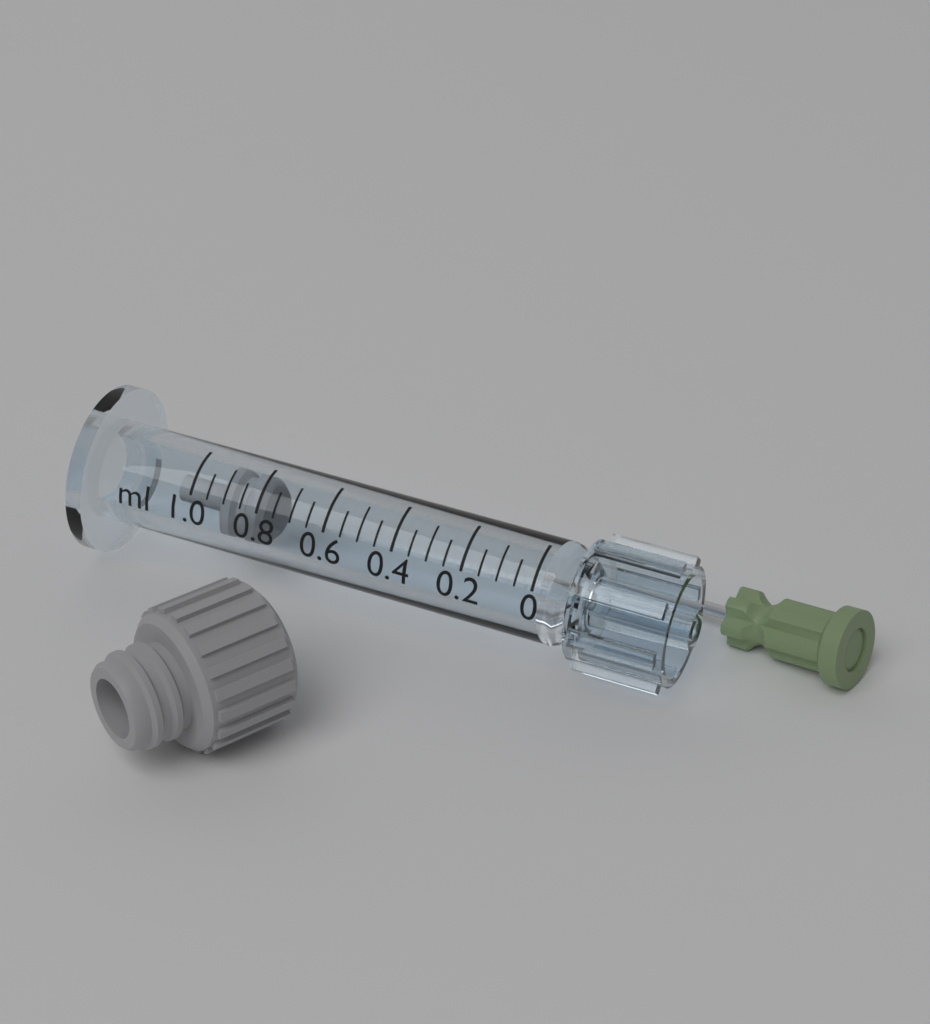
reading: 0.80 ml
